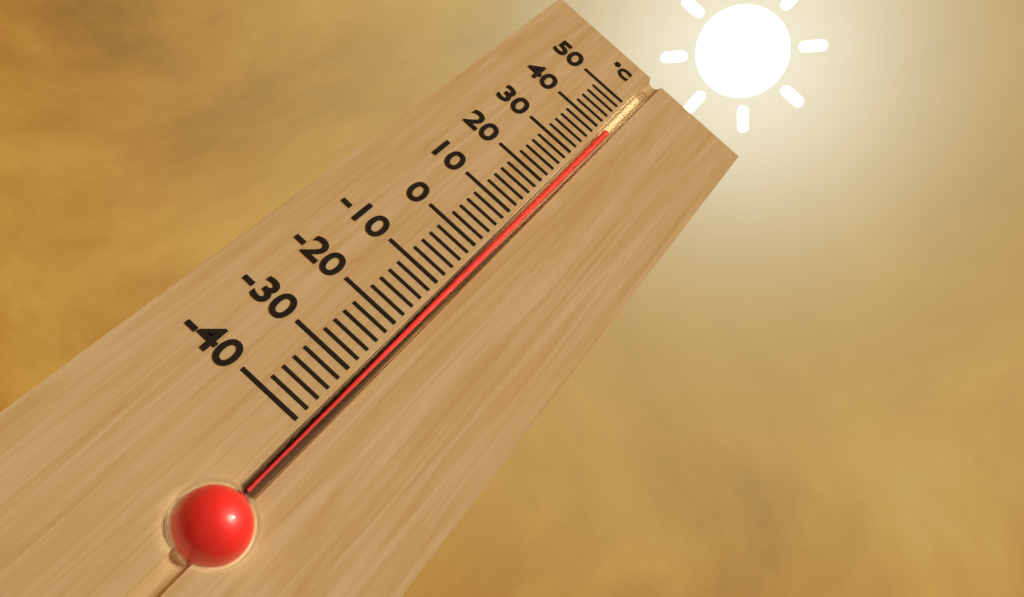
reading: 40 °C
